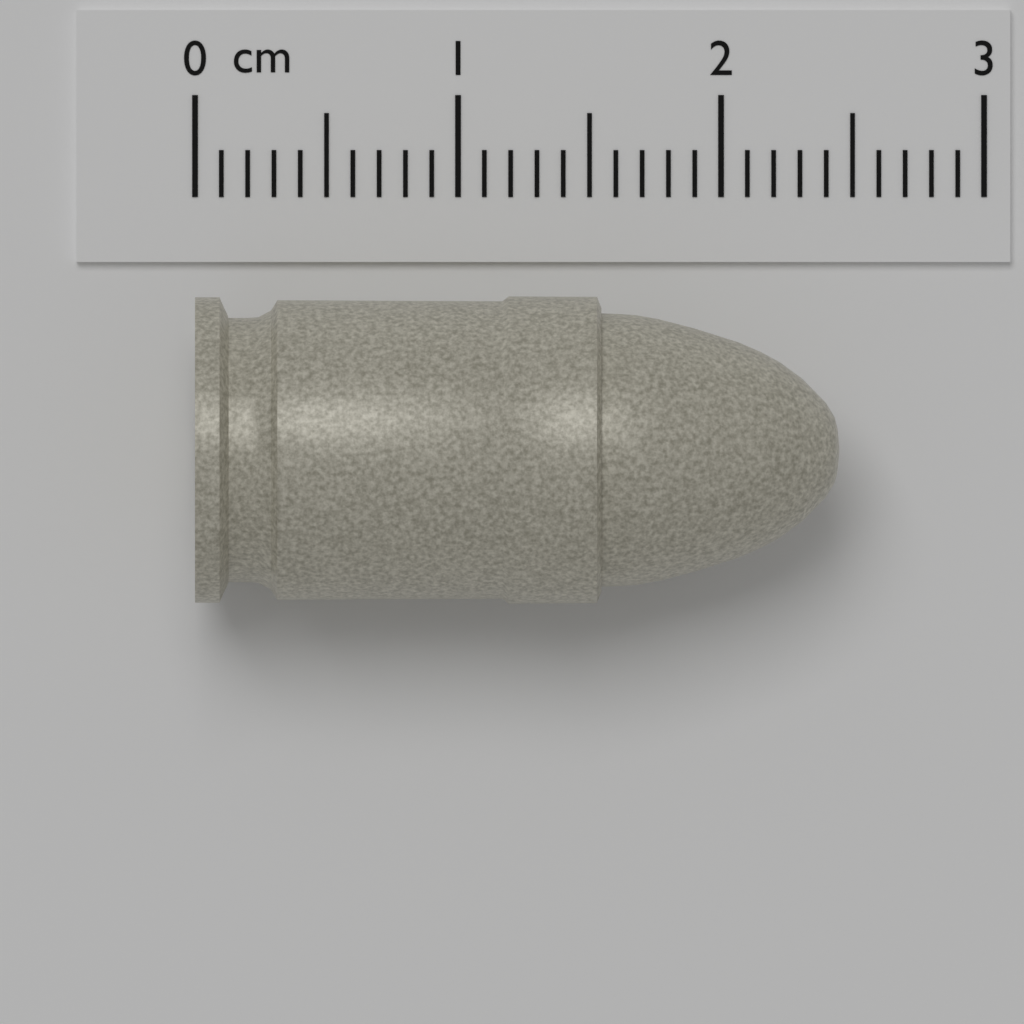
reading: 2.45 cm
